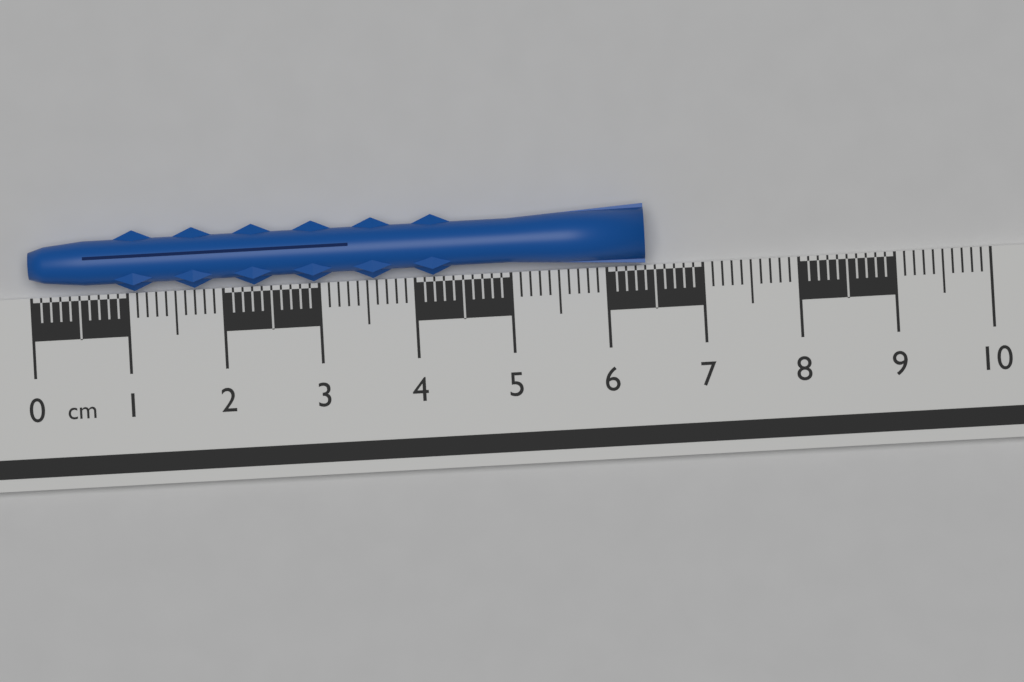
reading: 6.4 cm
